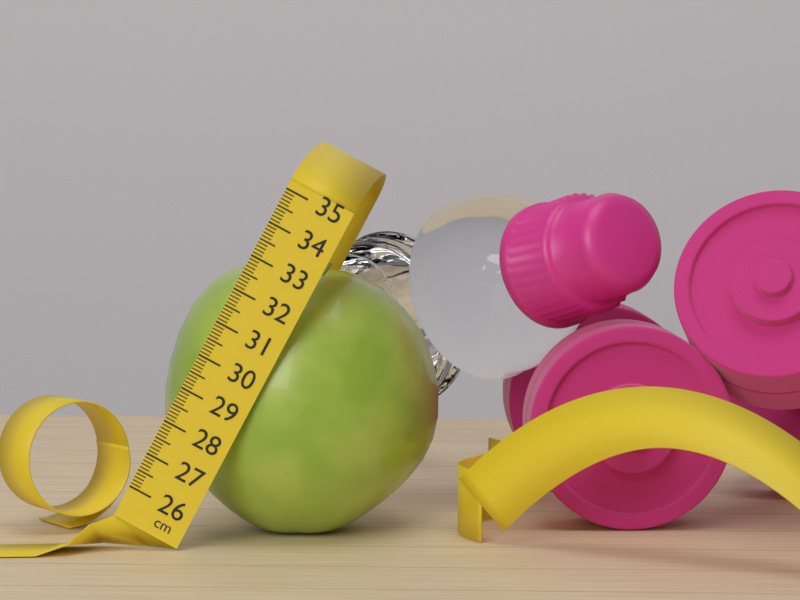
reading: 33.5 cm
